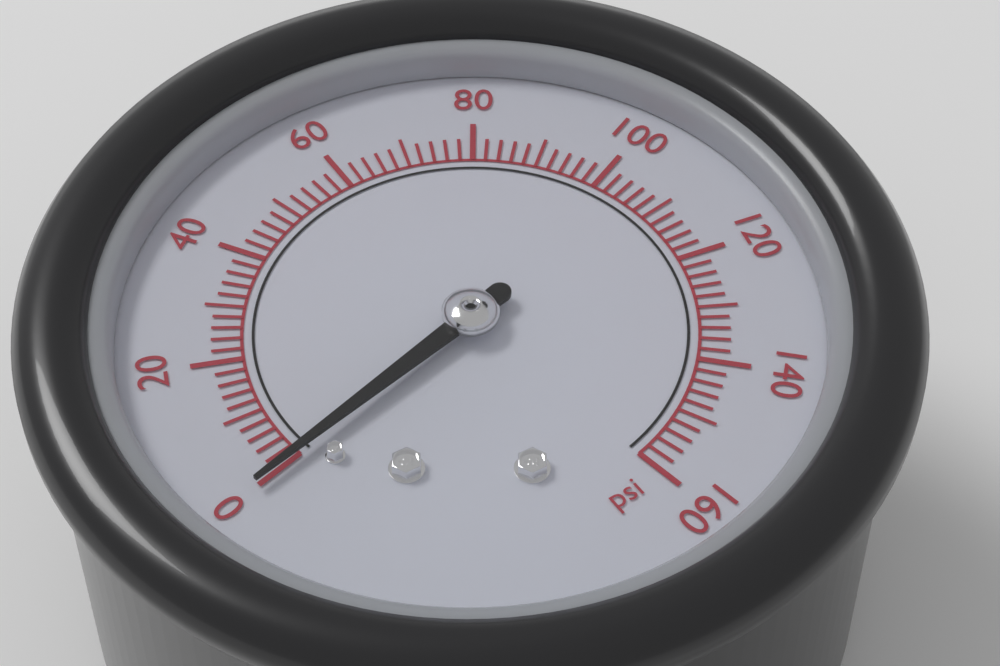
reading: 0 psi
